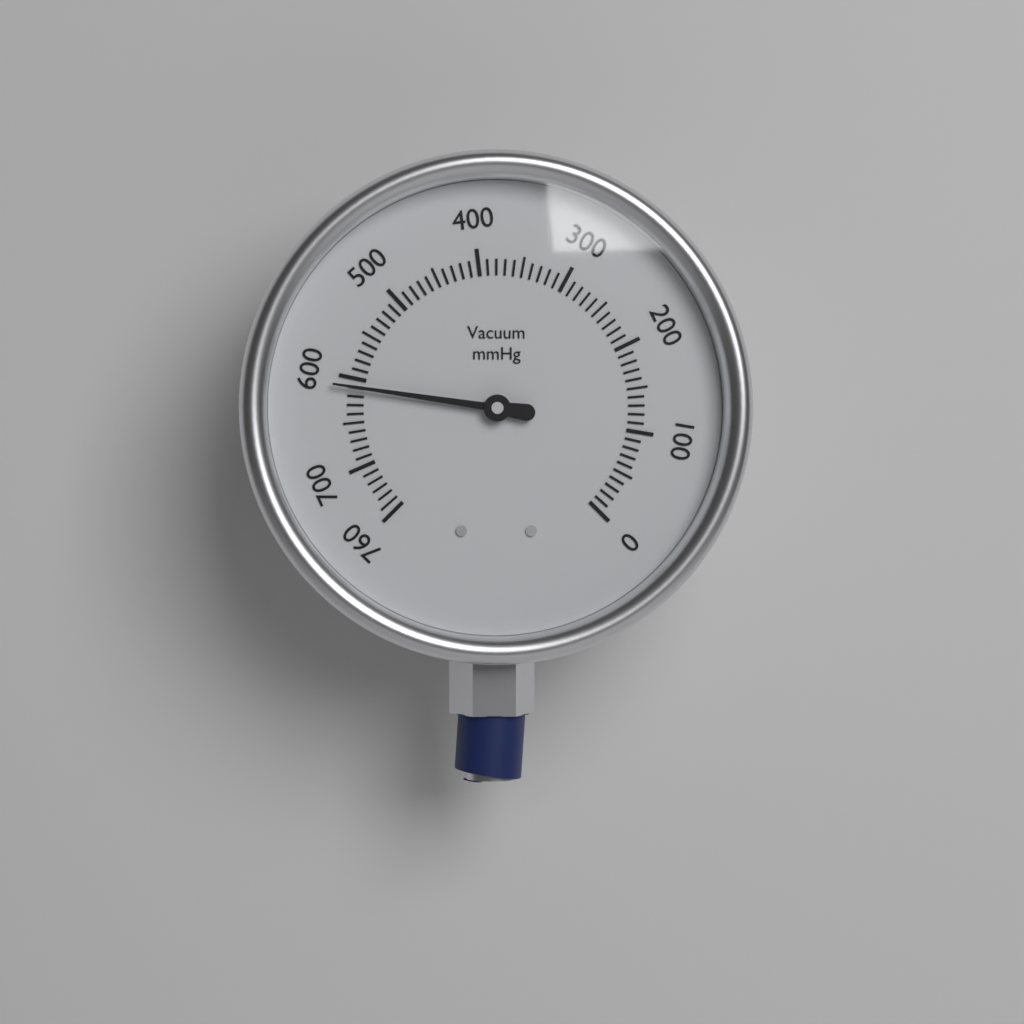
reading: 610 mmHg
